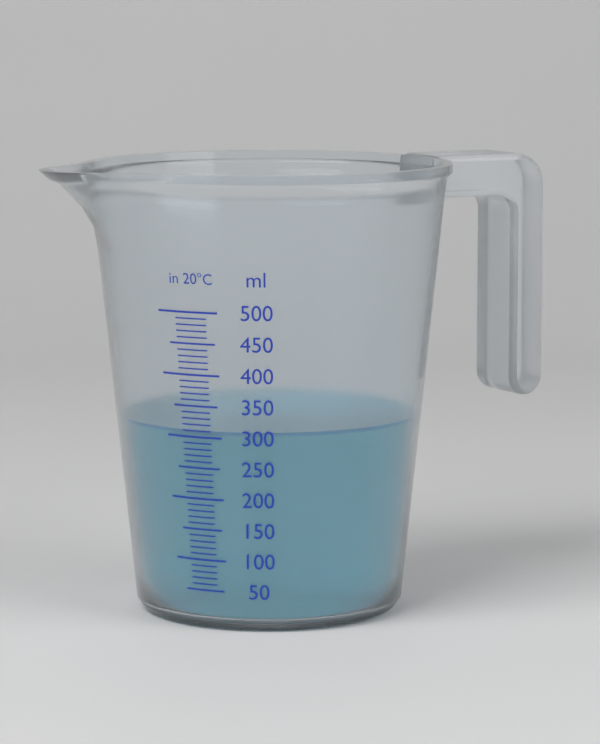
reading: 310 ml
